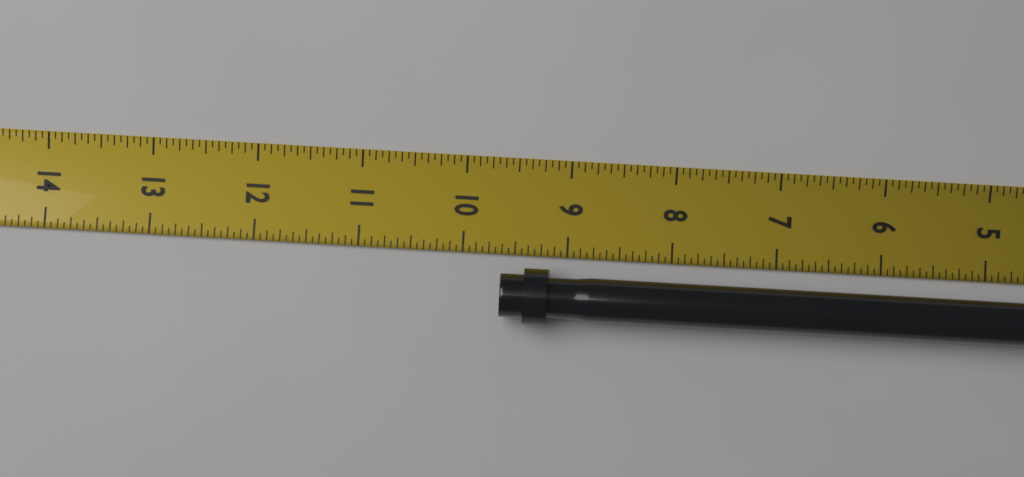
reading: 9.6250 in
